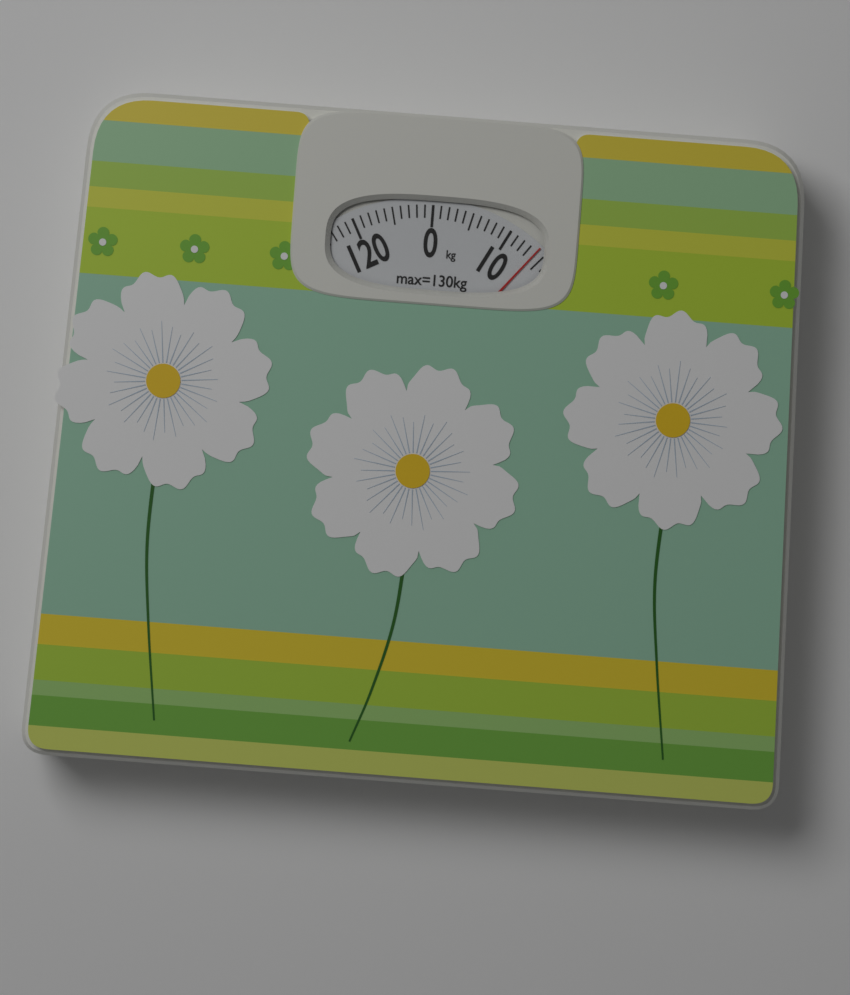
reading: 14 kg
